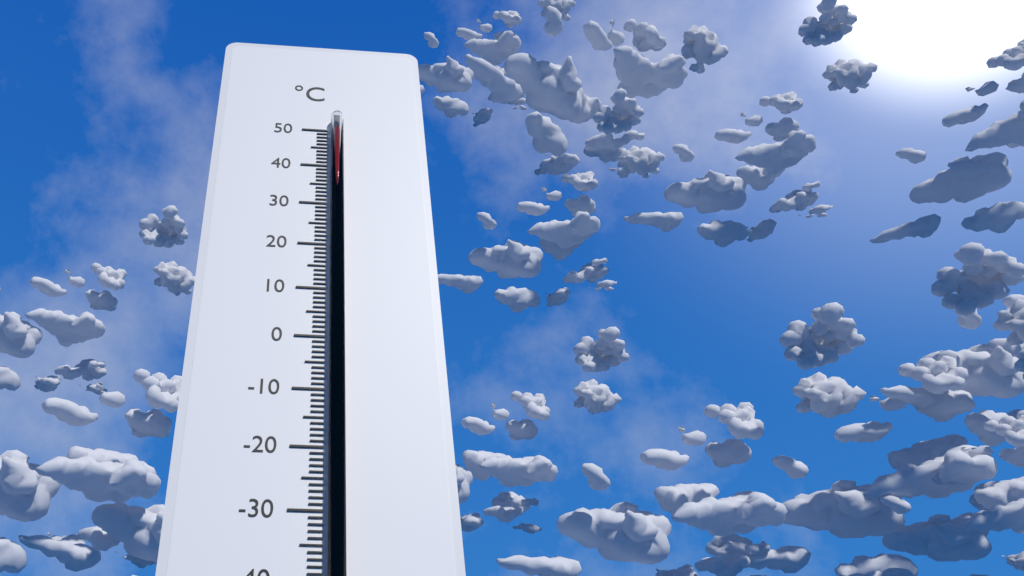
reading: 49 °C
